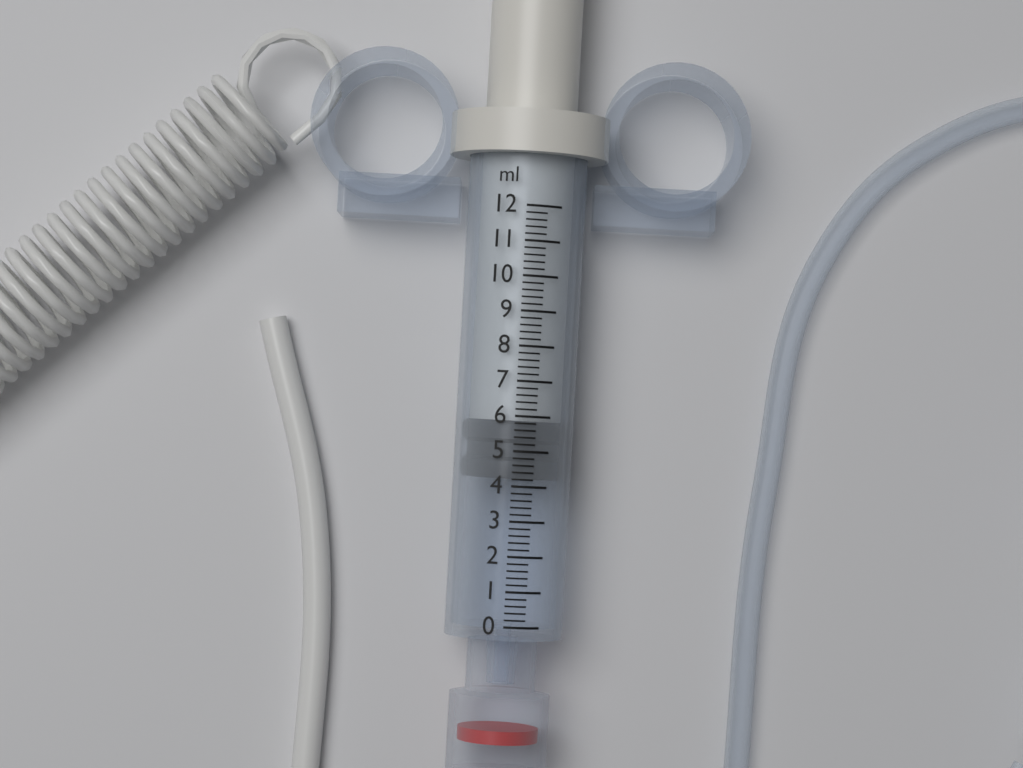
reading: 4.2 ml
